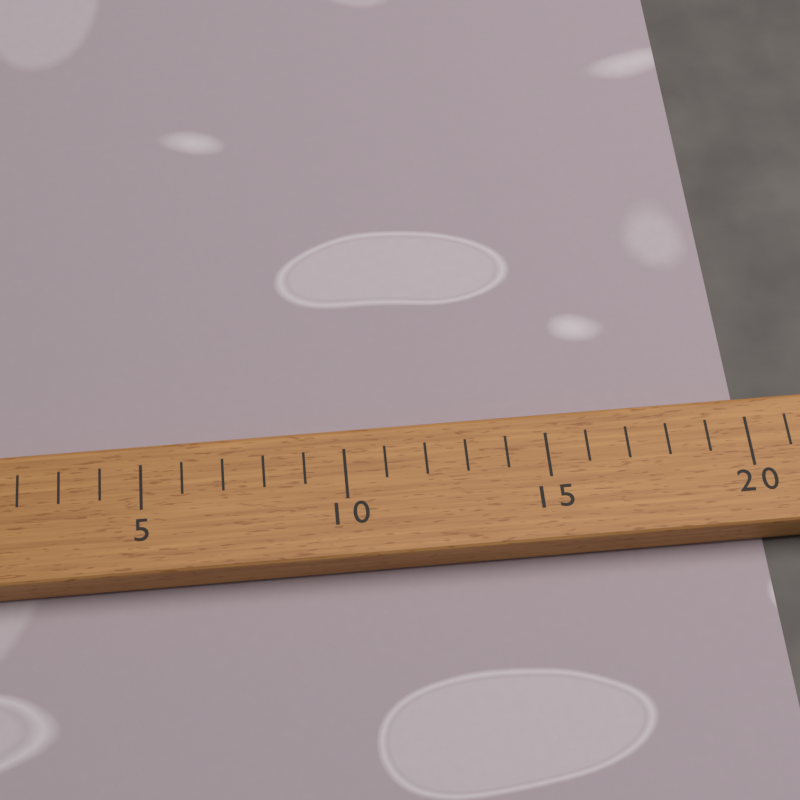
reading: 20 (no unit)
